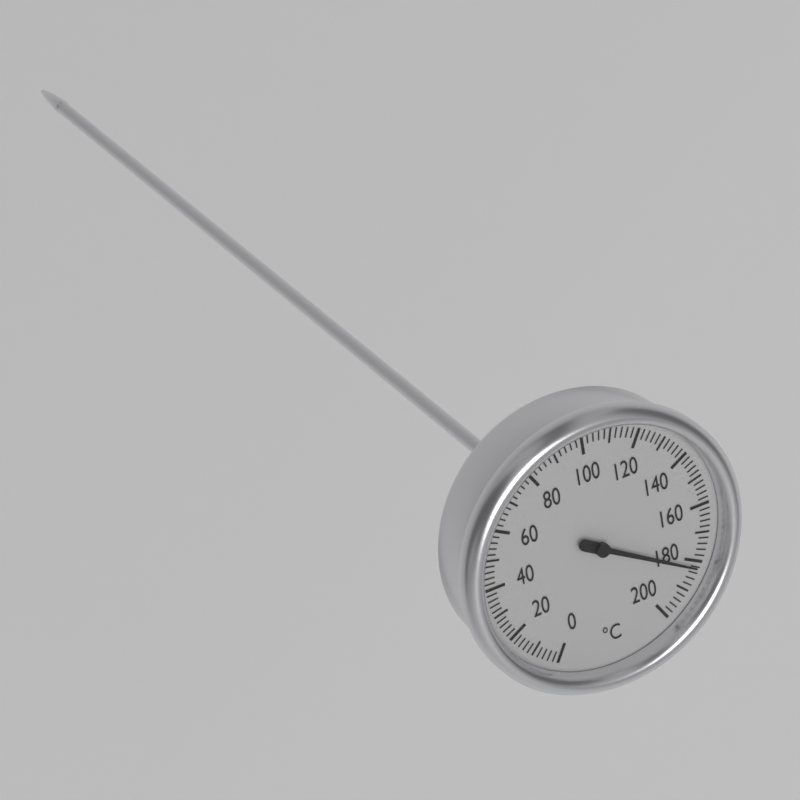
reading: 182 °C
